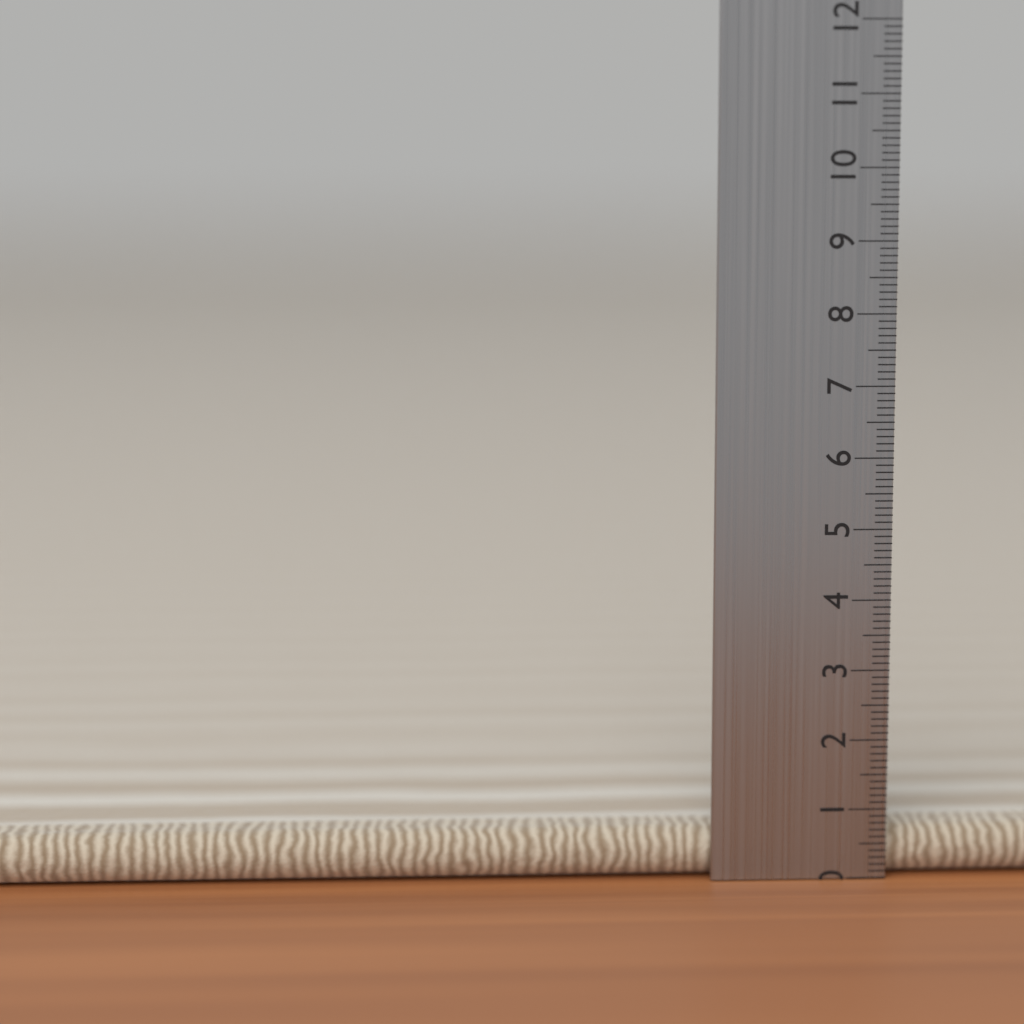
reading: 0.7 cm
